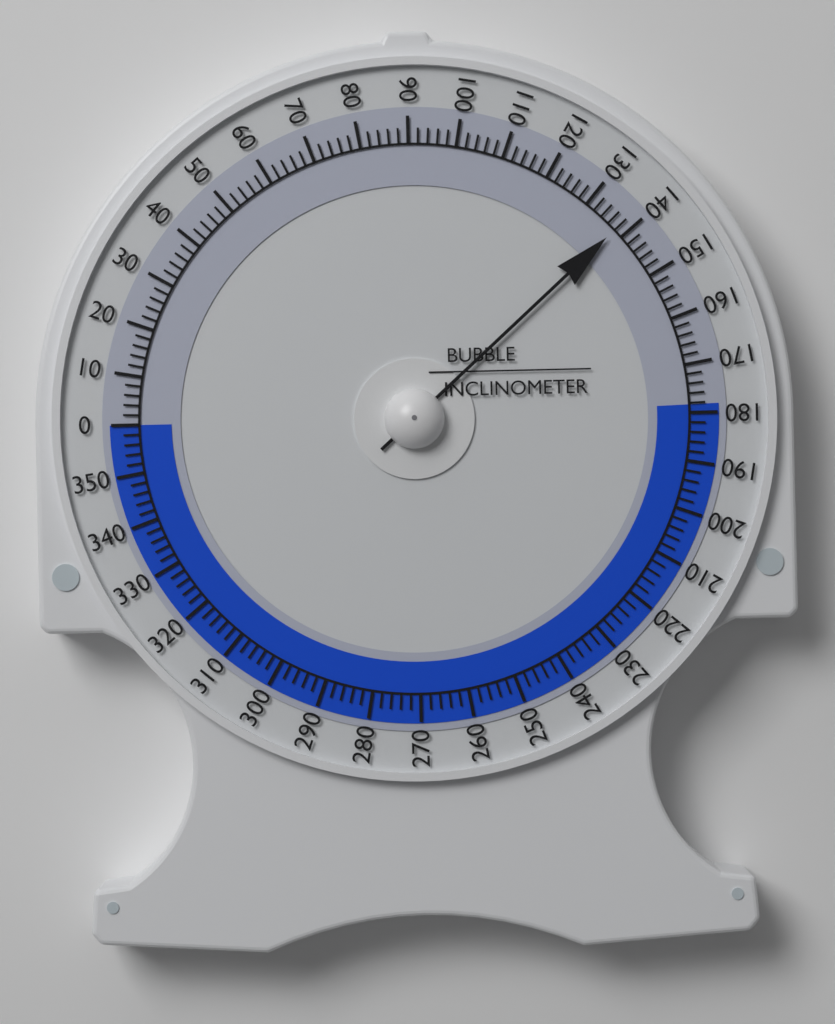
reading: 138 (no unit)
